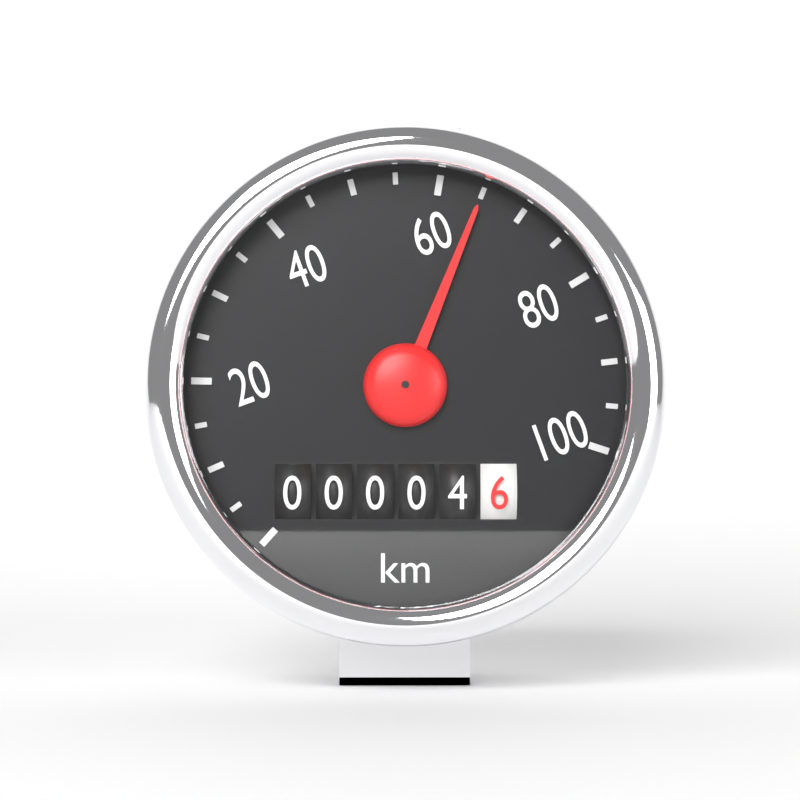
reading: 65 km/h
